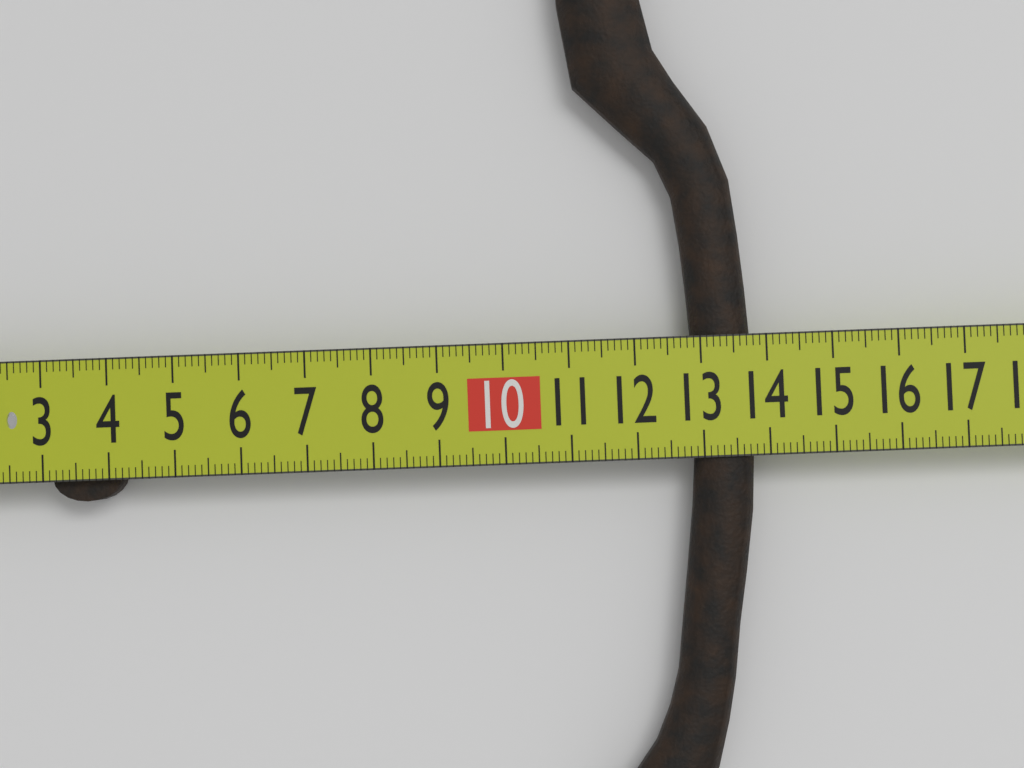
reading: 13.8 cm
